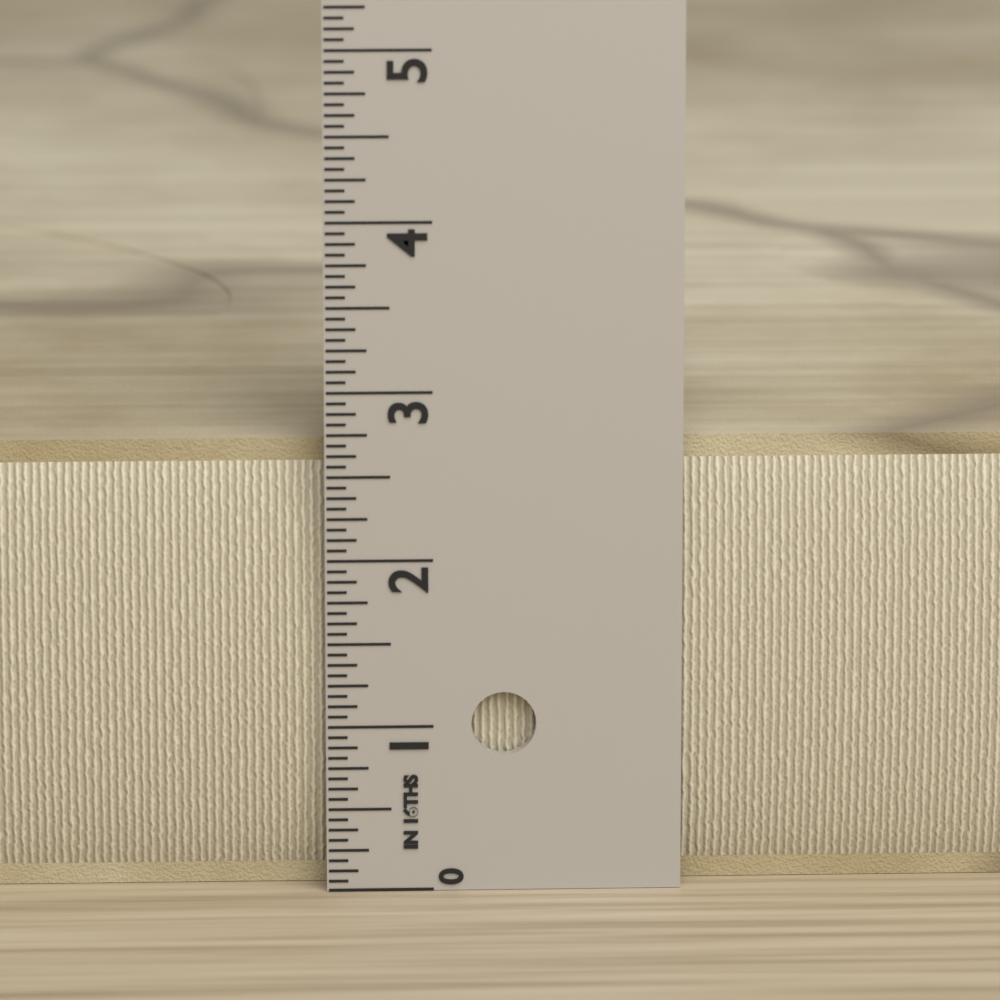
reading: 2.6875 in
